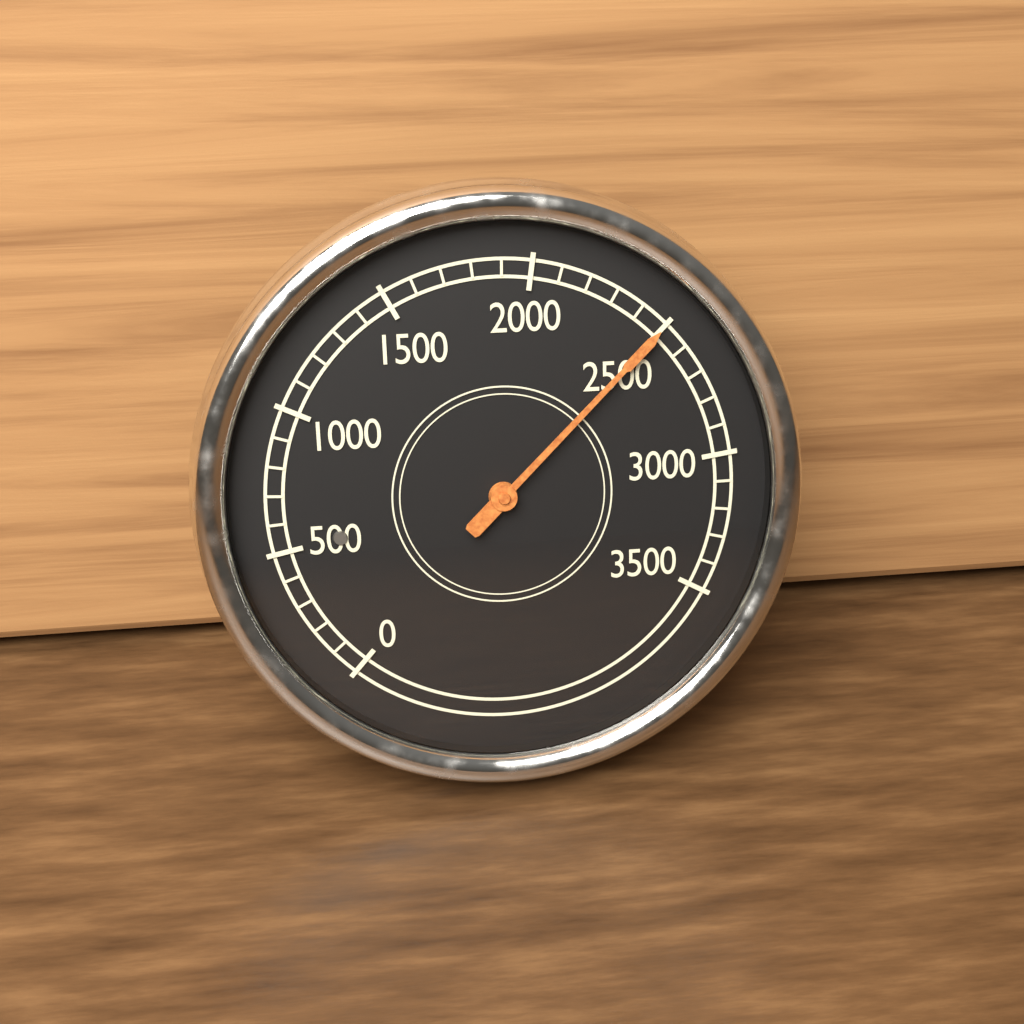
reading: 2500 (no unit)
